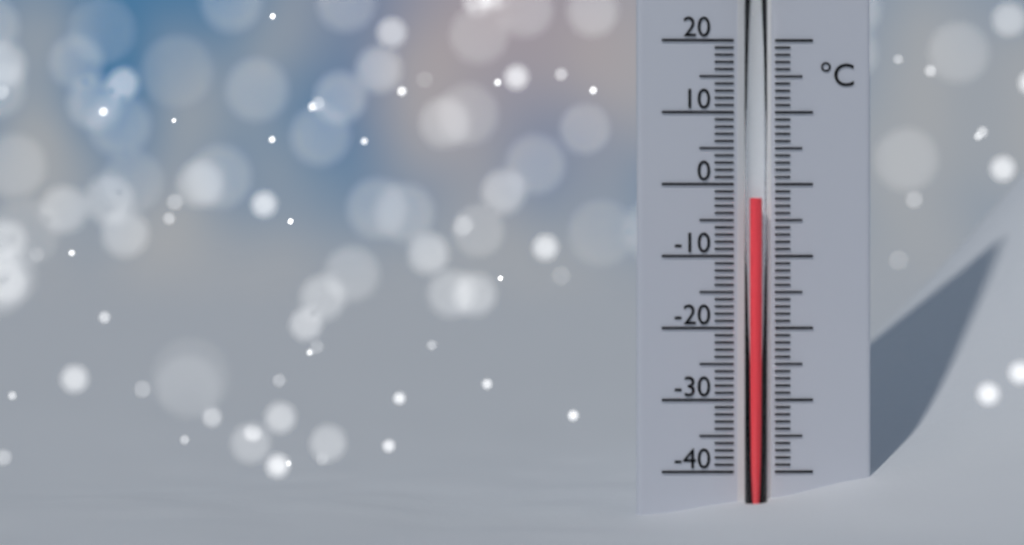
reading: -2 °C
